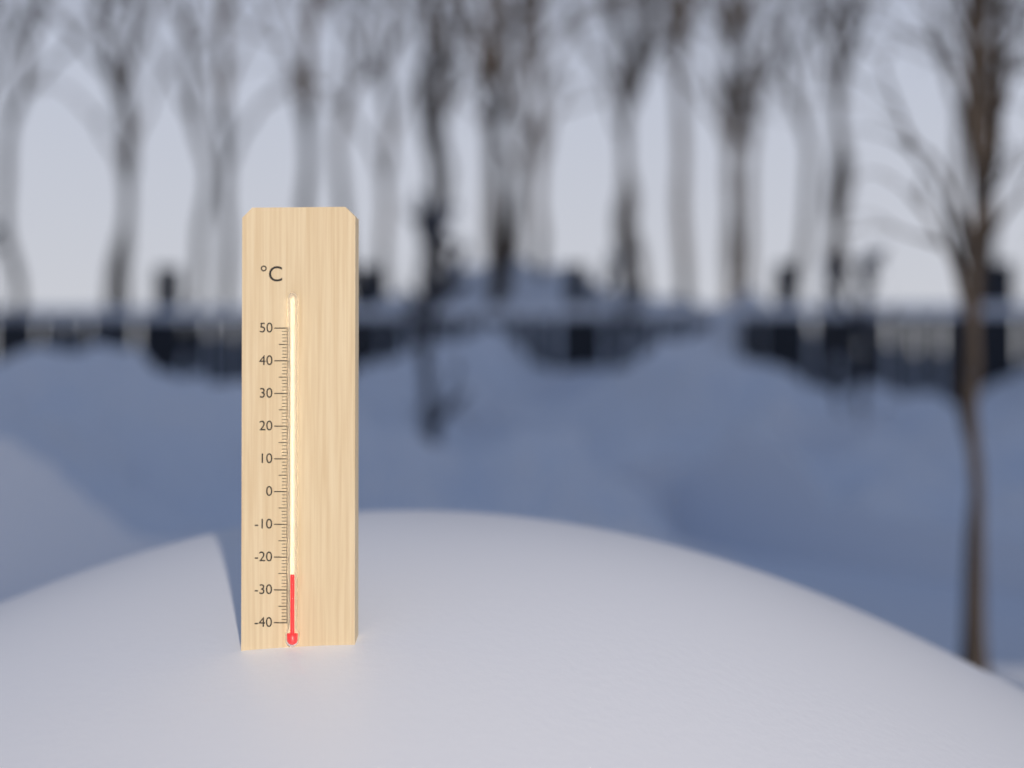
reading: -25 °C
